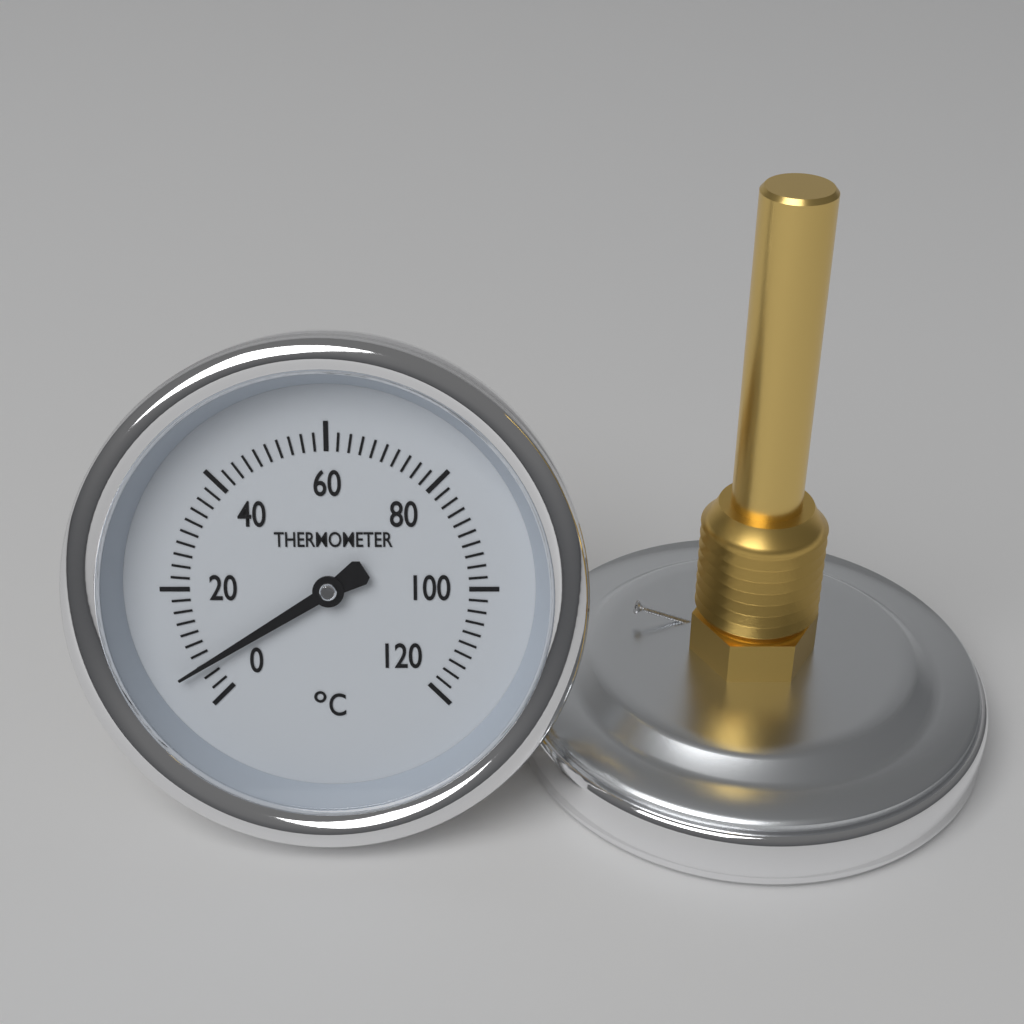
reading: 6 °C
